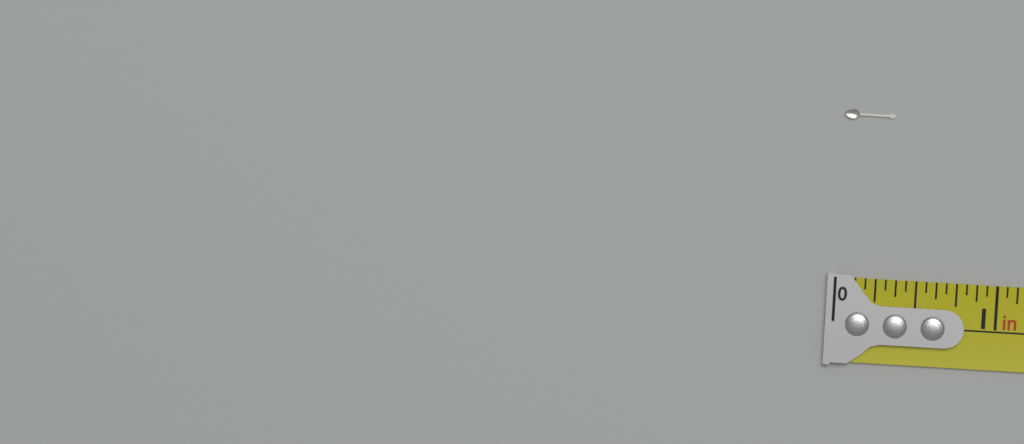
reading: 0.3125 in
